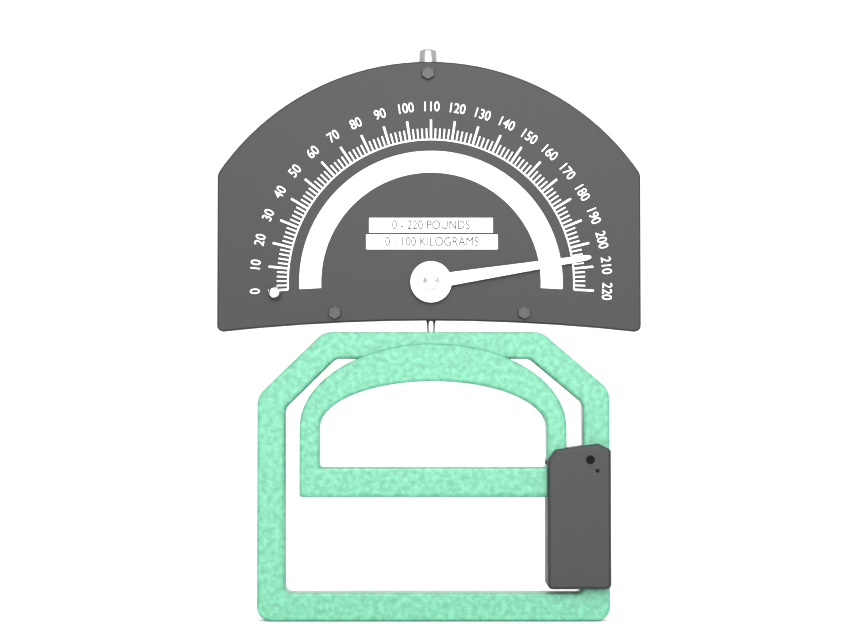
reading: 206 lb
